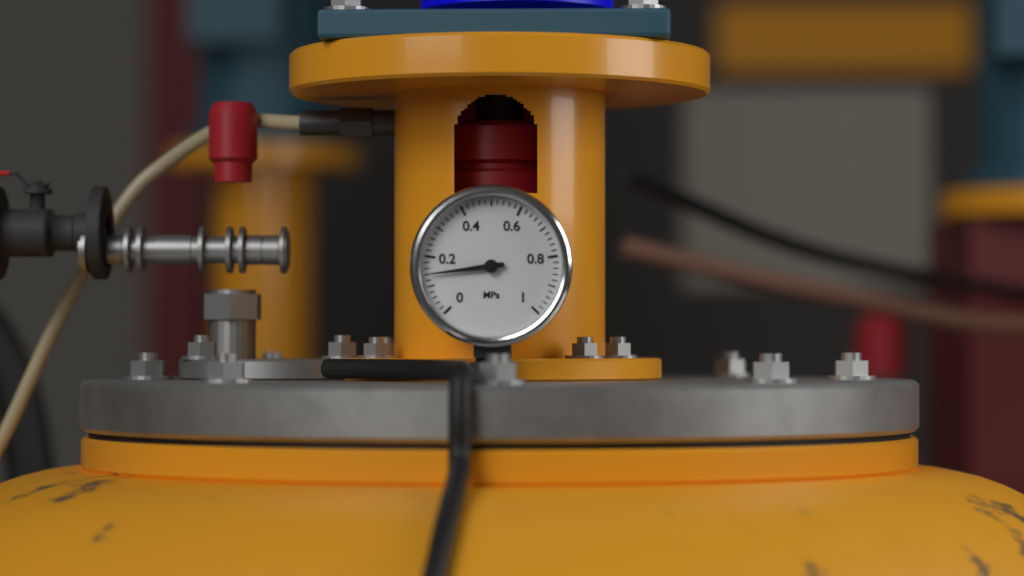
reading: 0.14 MPa
